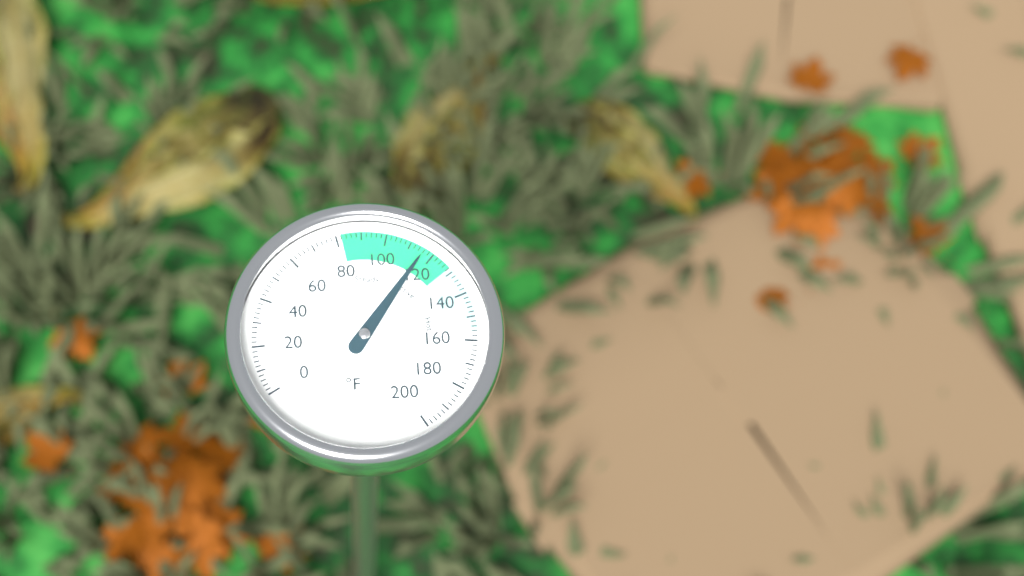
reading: 116 °F
